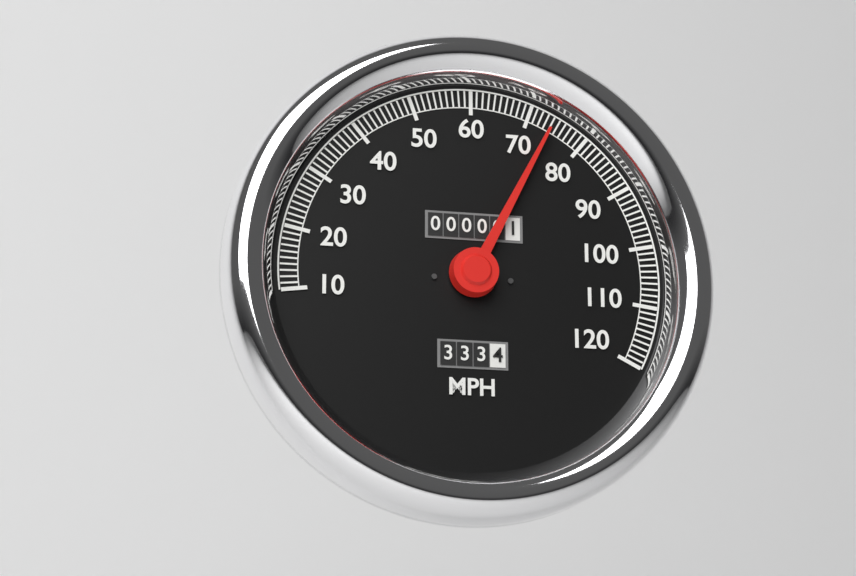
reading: 74 MPH
